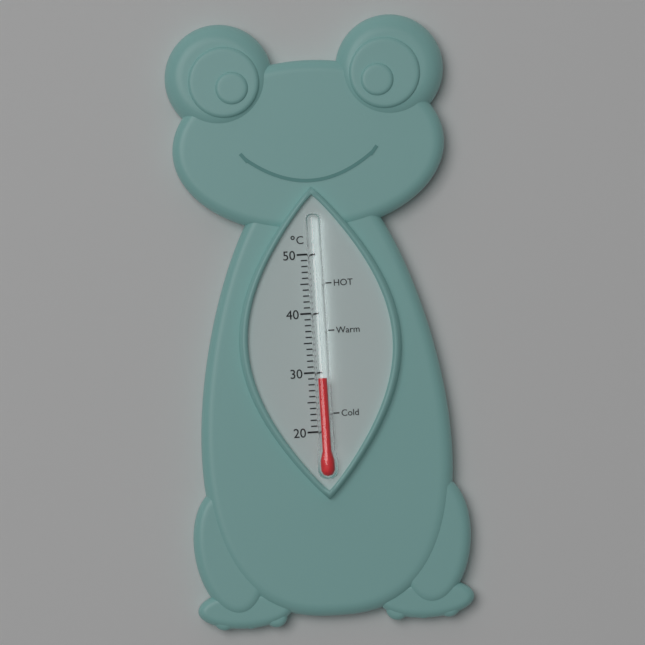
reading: 29 °C
